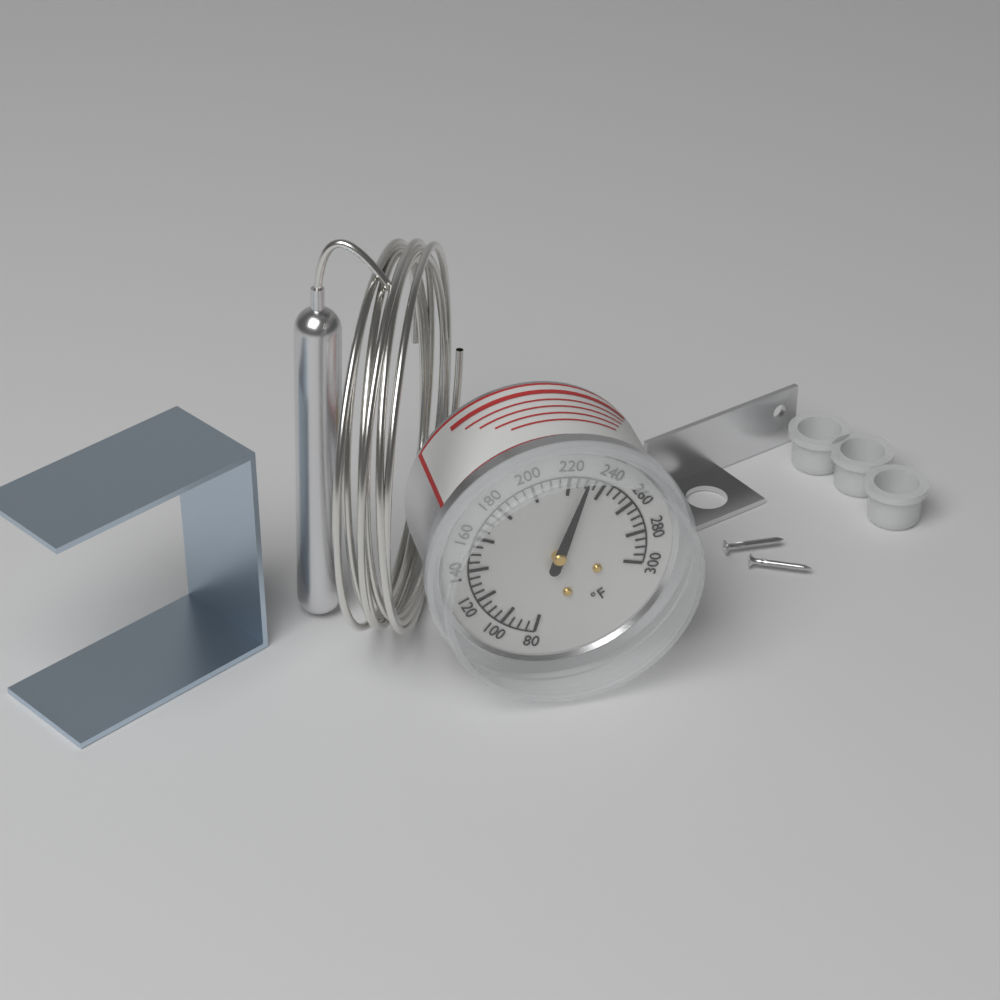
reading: 230 °F
